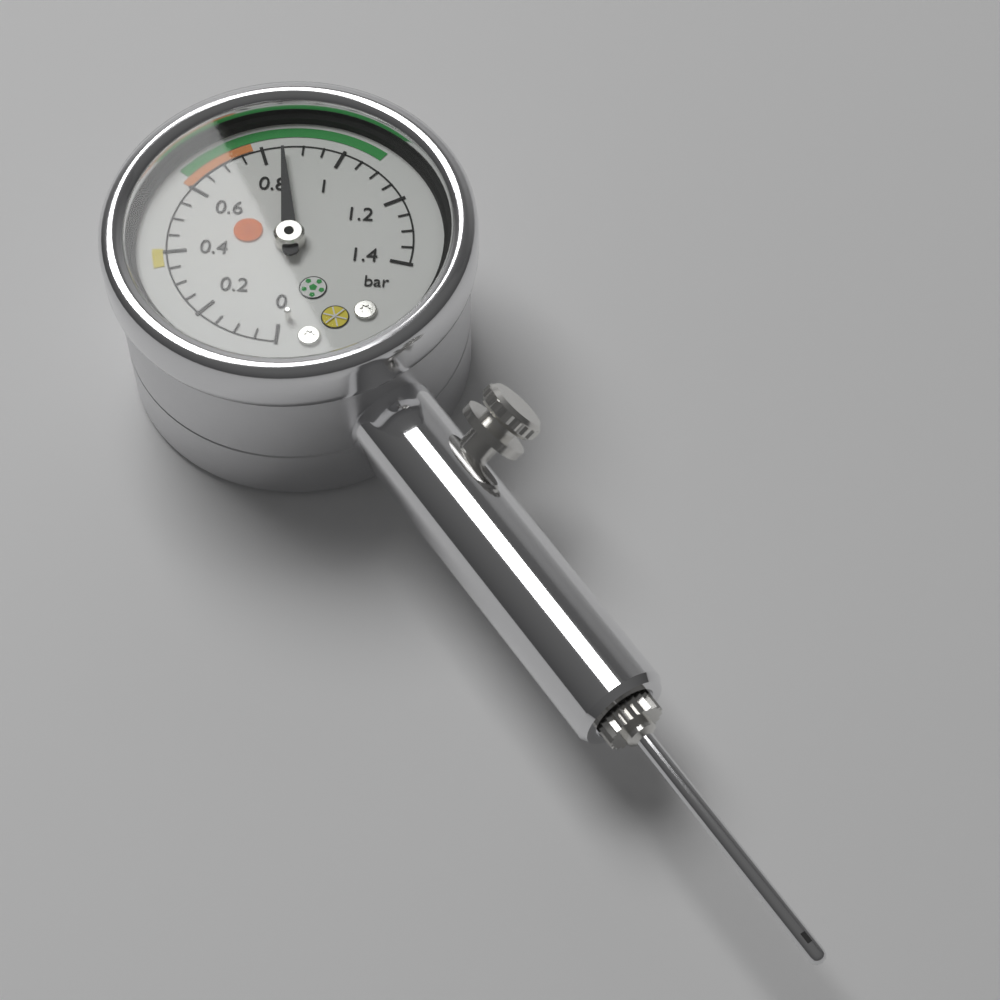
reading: 0.85 bar
